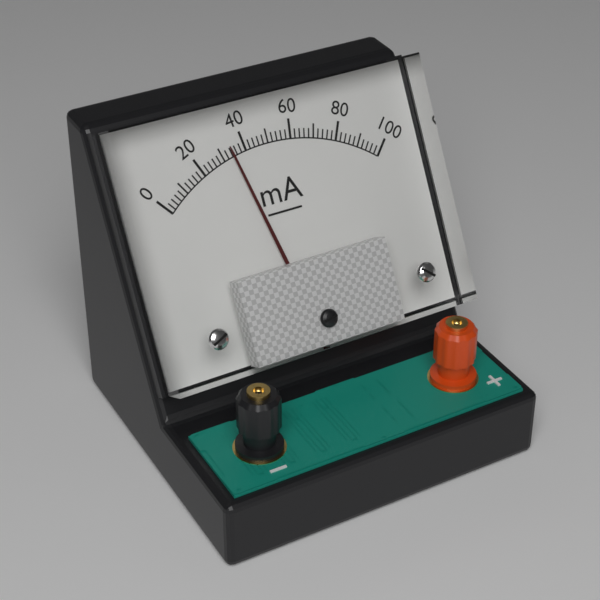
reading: 34 mA
